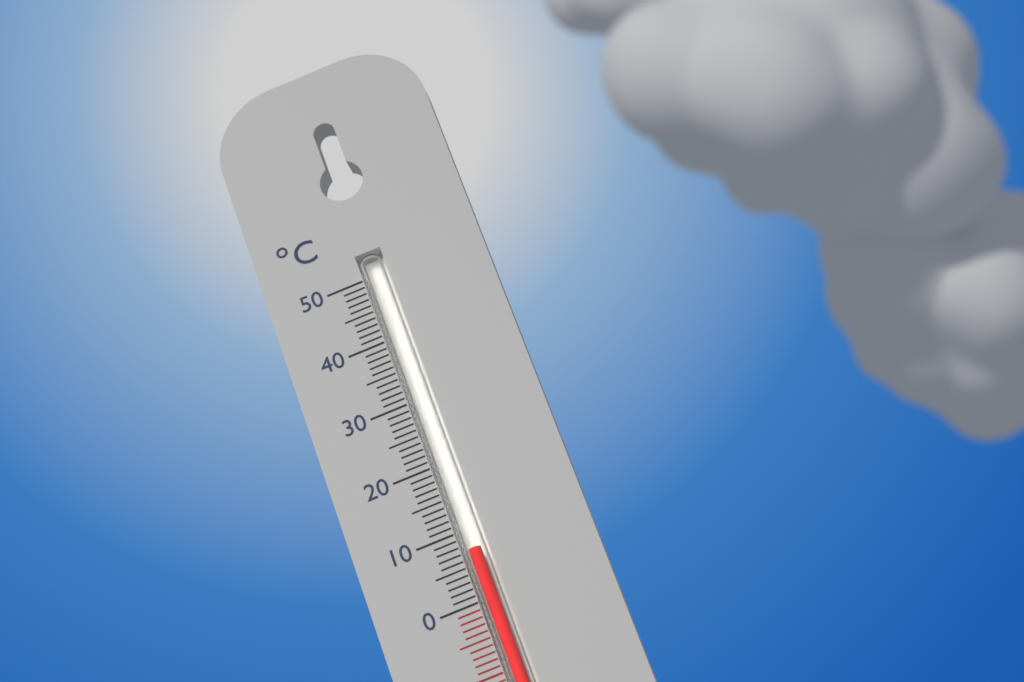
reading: 7 °C
